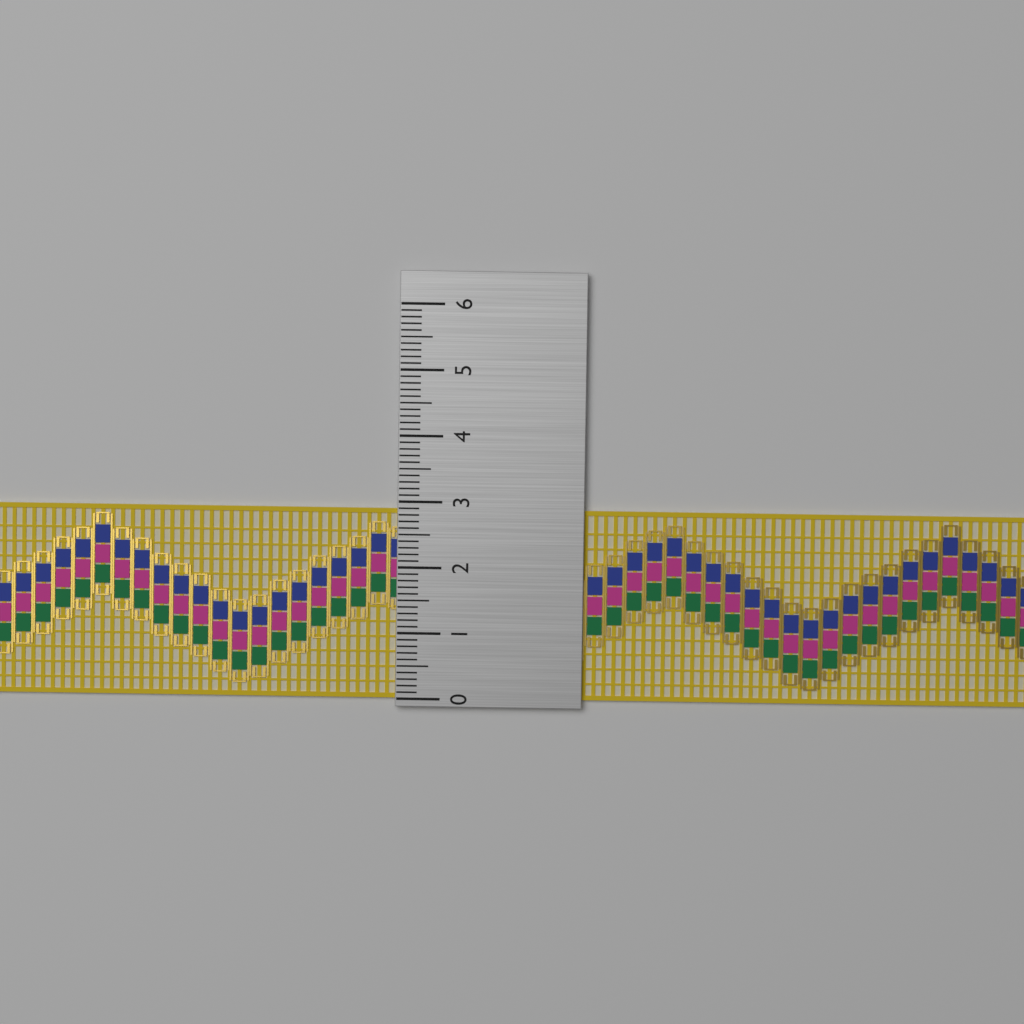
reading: 2.9 (no unit)
